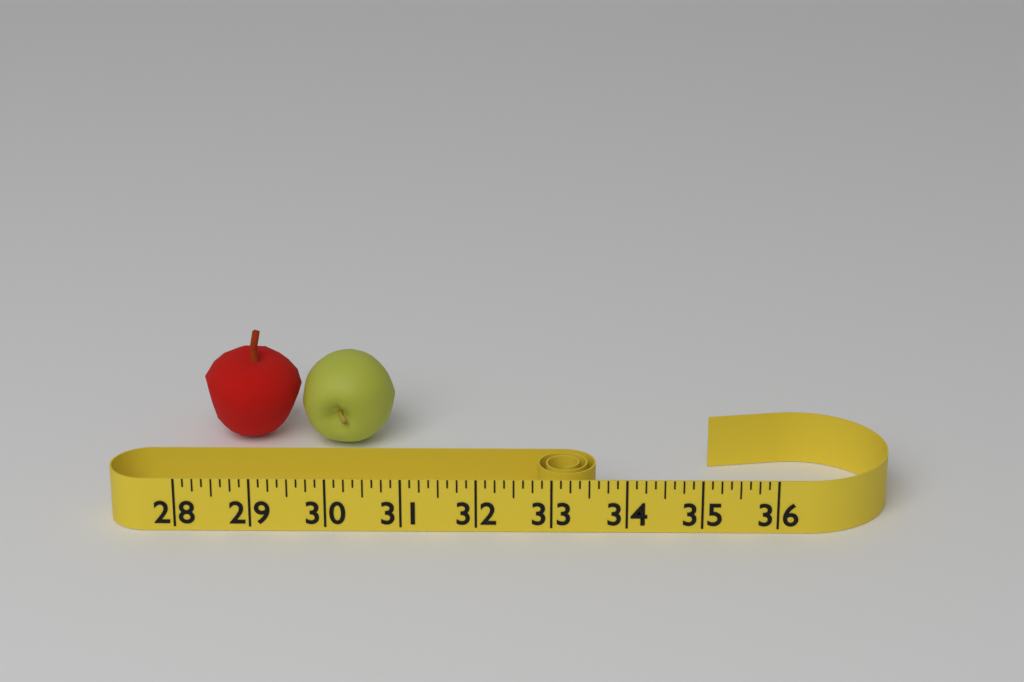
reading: 30.750 (no unit)
